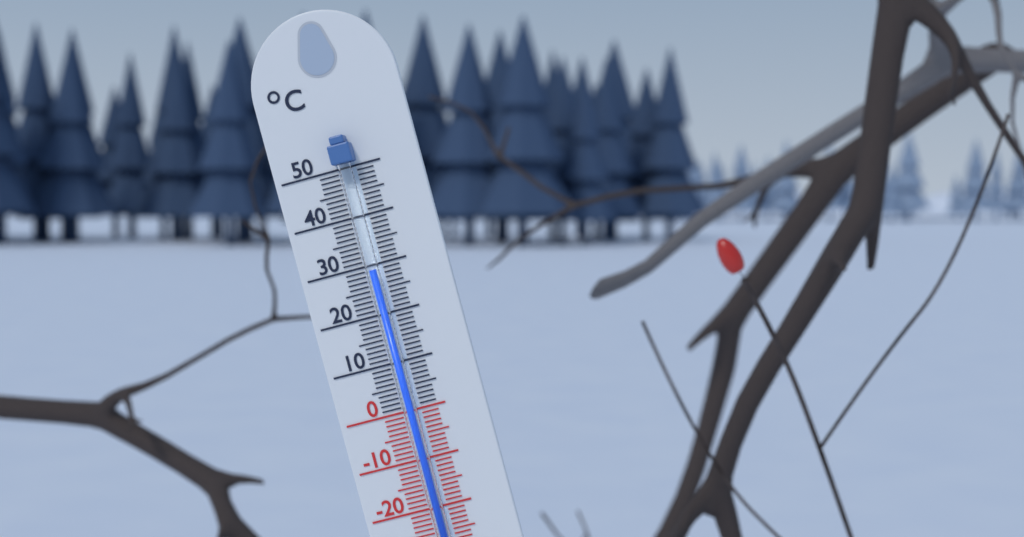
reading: 29 °C
